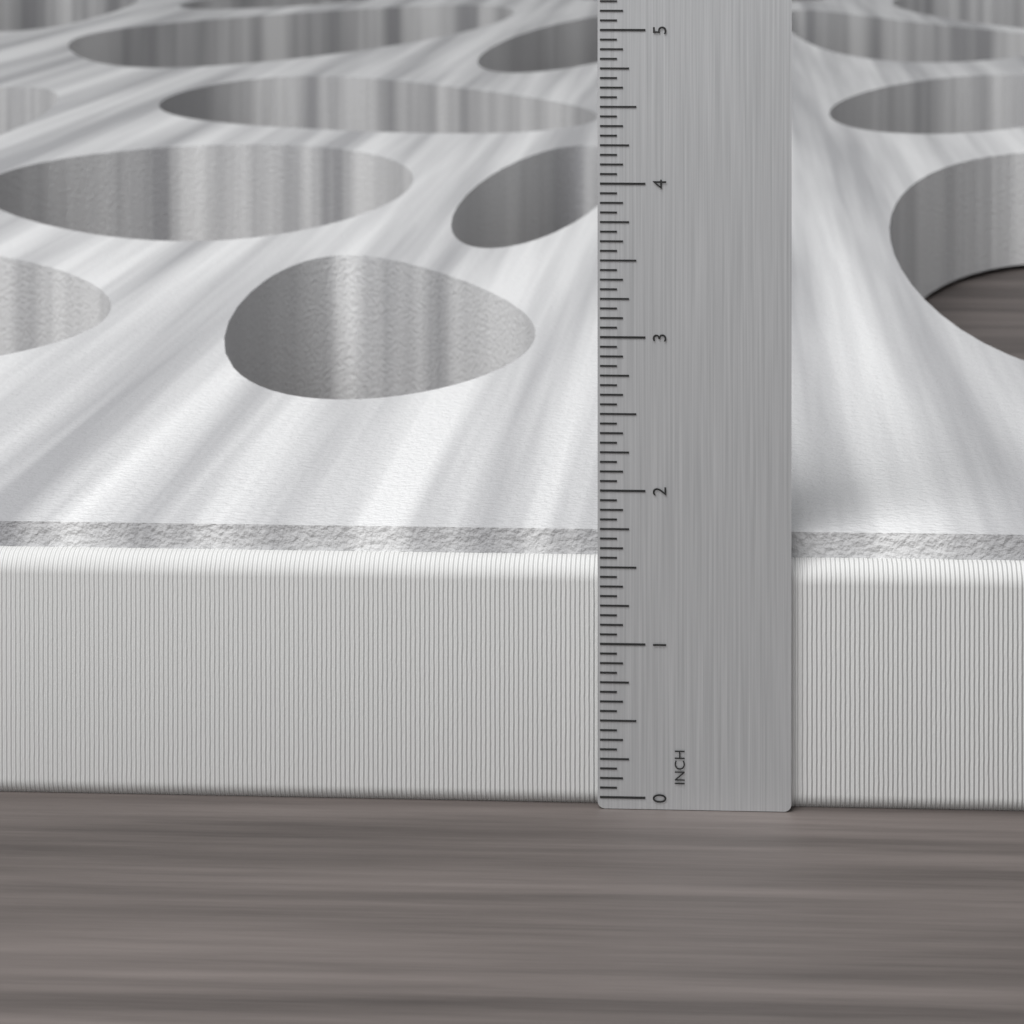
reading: 1.6875 in
